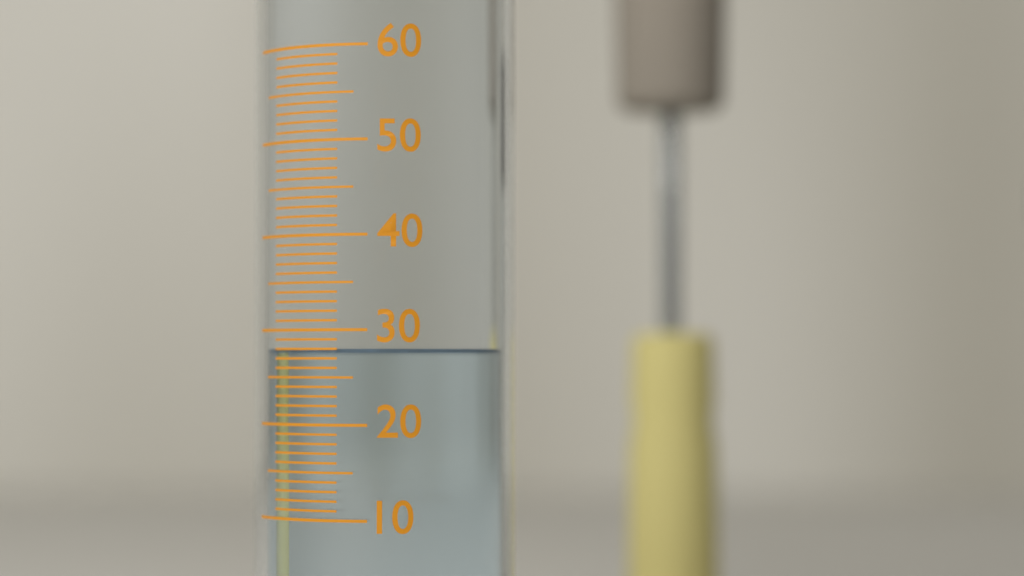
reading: 28 (no unit)
